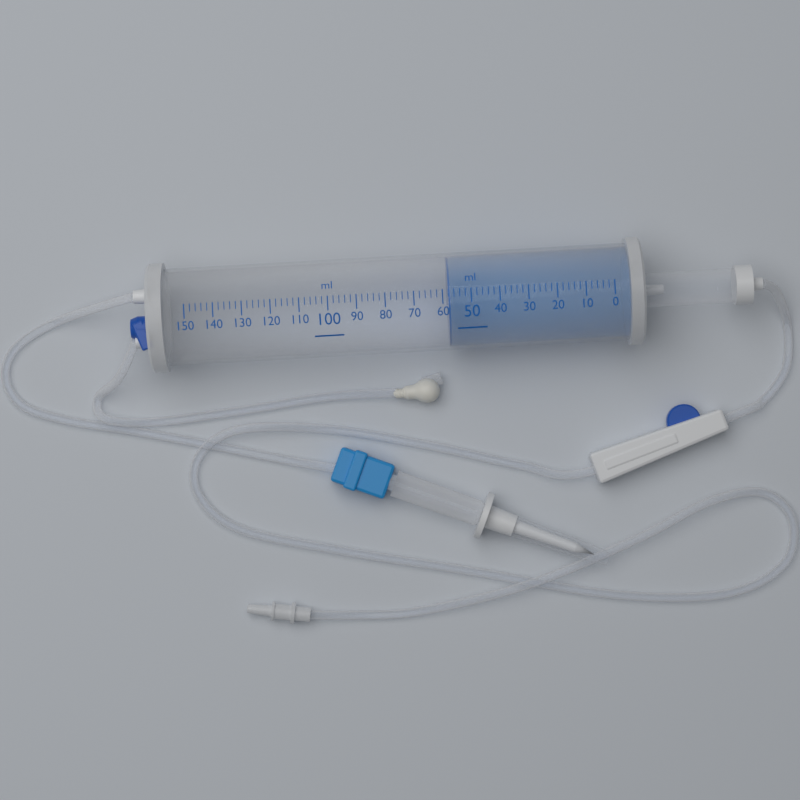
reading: 58 ml
